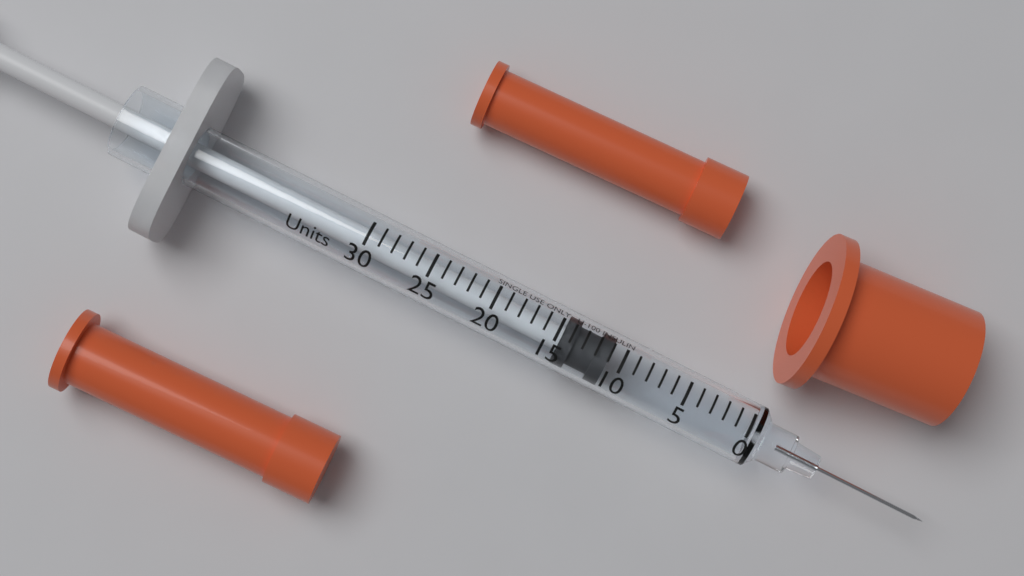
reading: 11 Units
